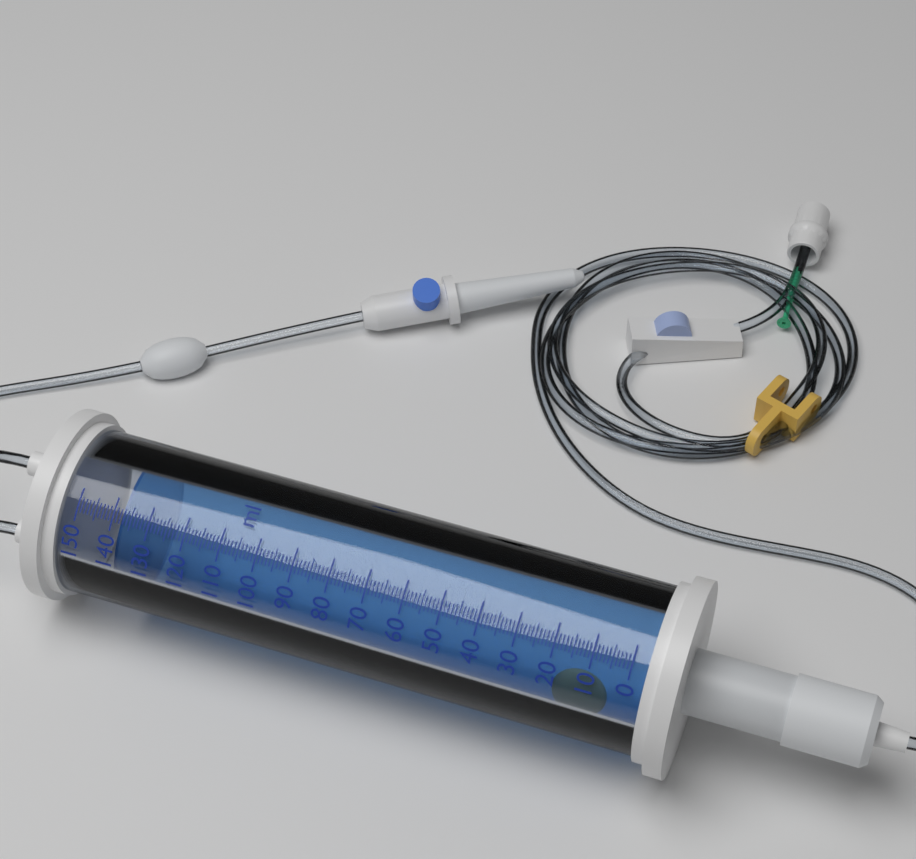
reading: 138 ml
